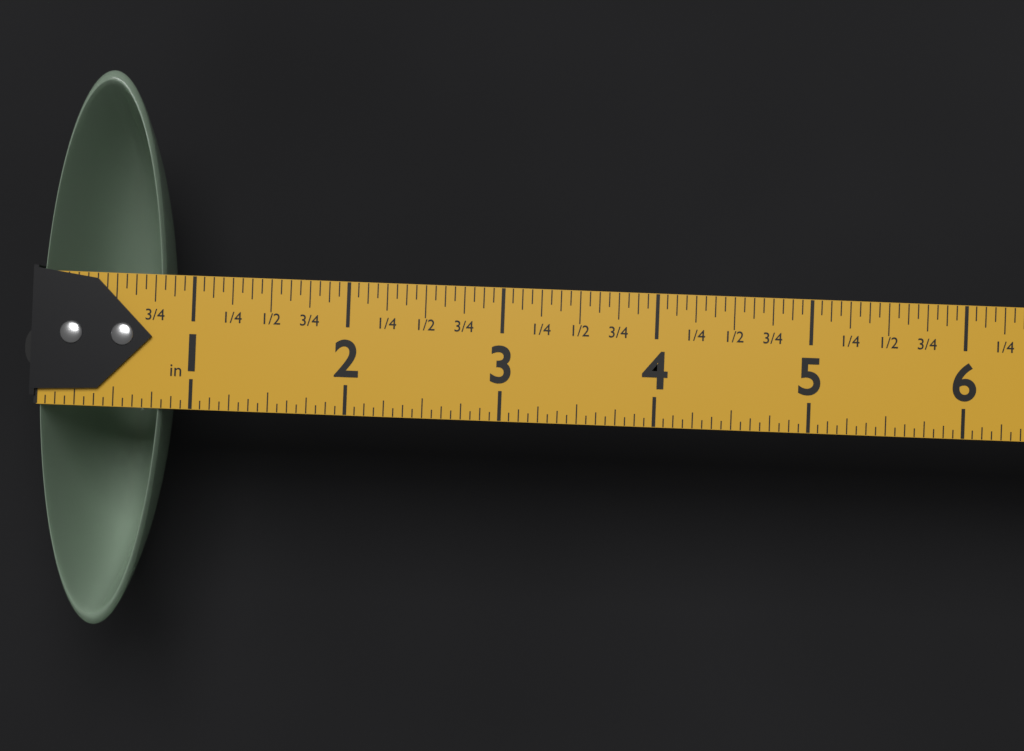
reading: 0.8125 in
